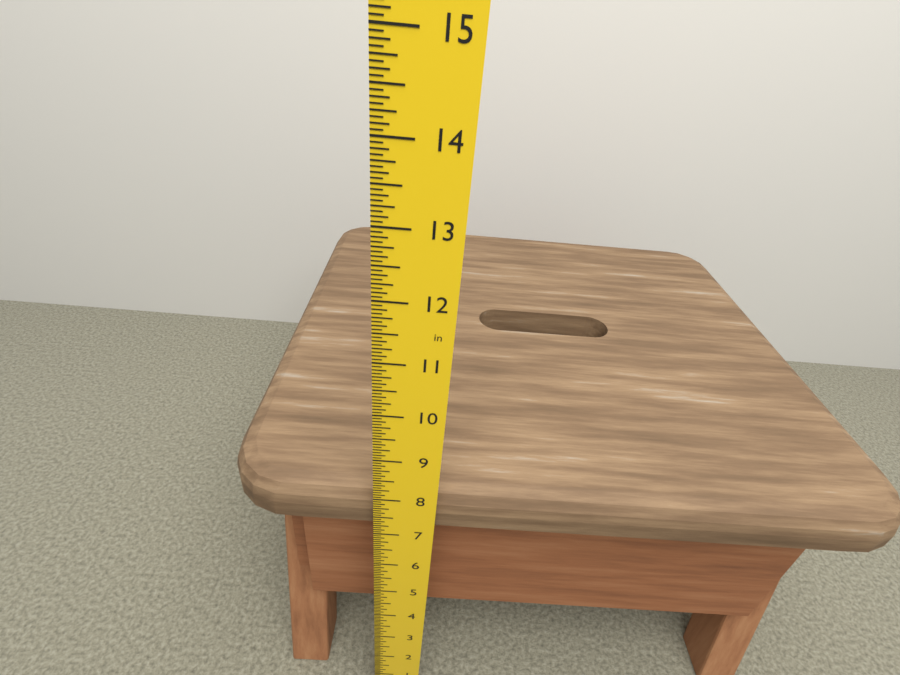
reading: 8.0000 in
